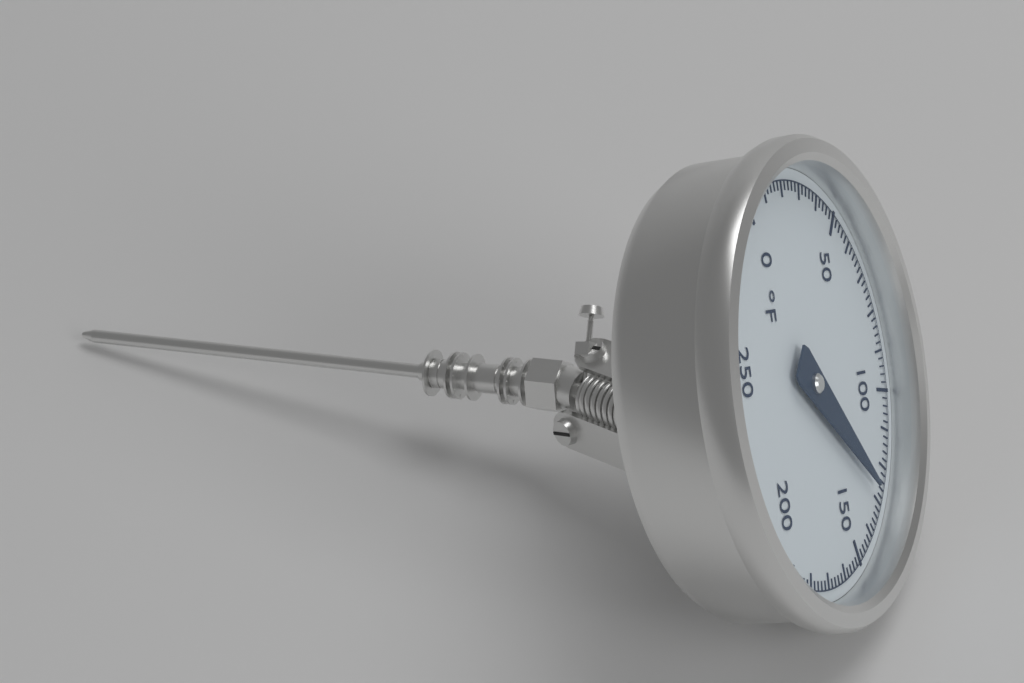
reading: 128 °F
